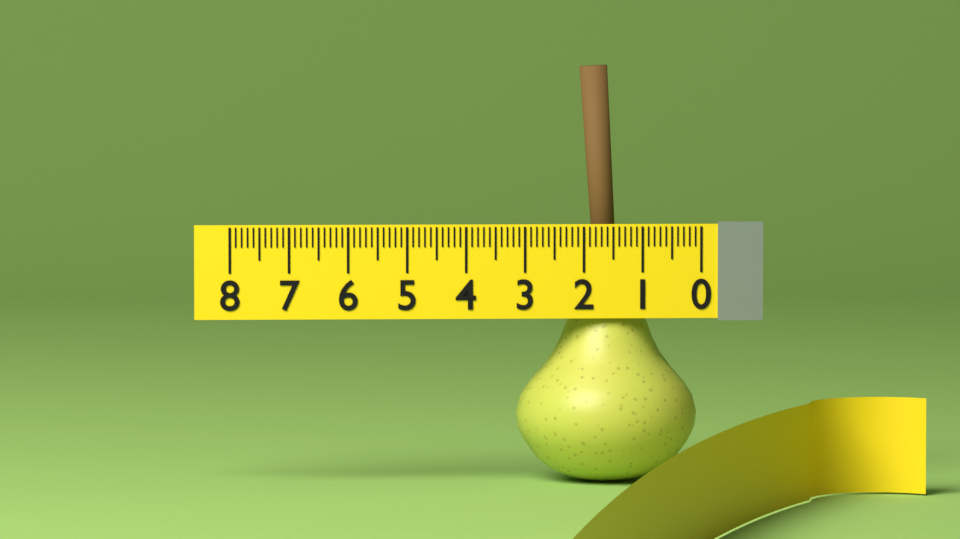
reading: 3.1 (no unit)
